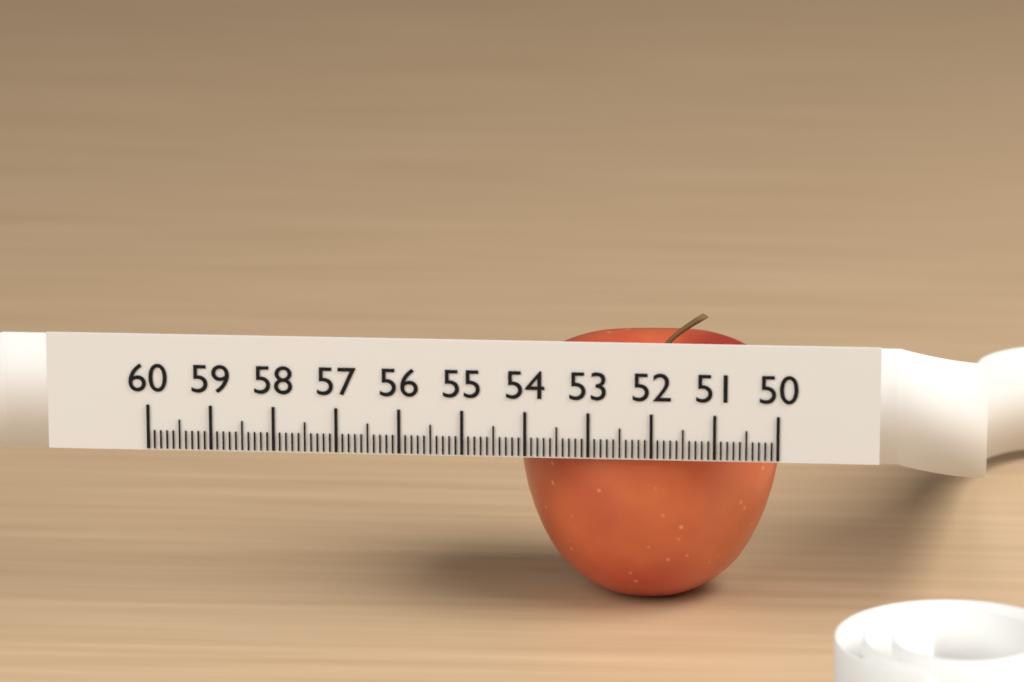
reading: 54.2 (no unit)
